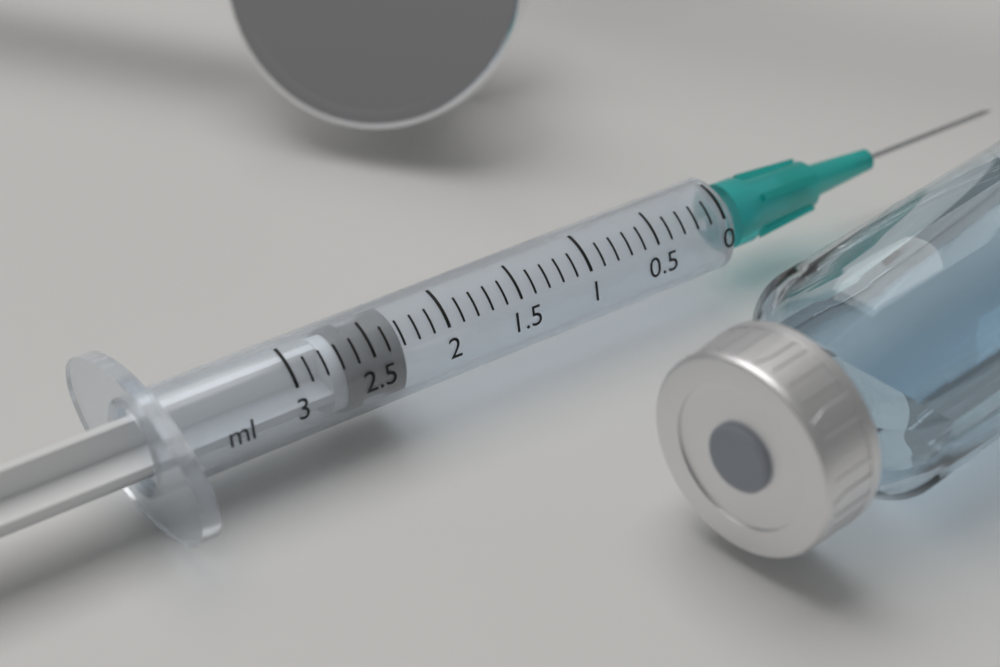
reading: 2.3 ml
